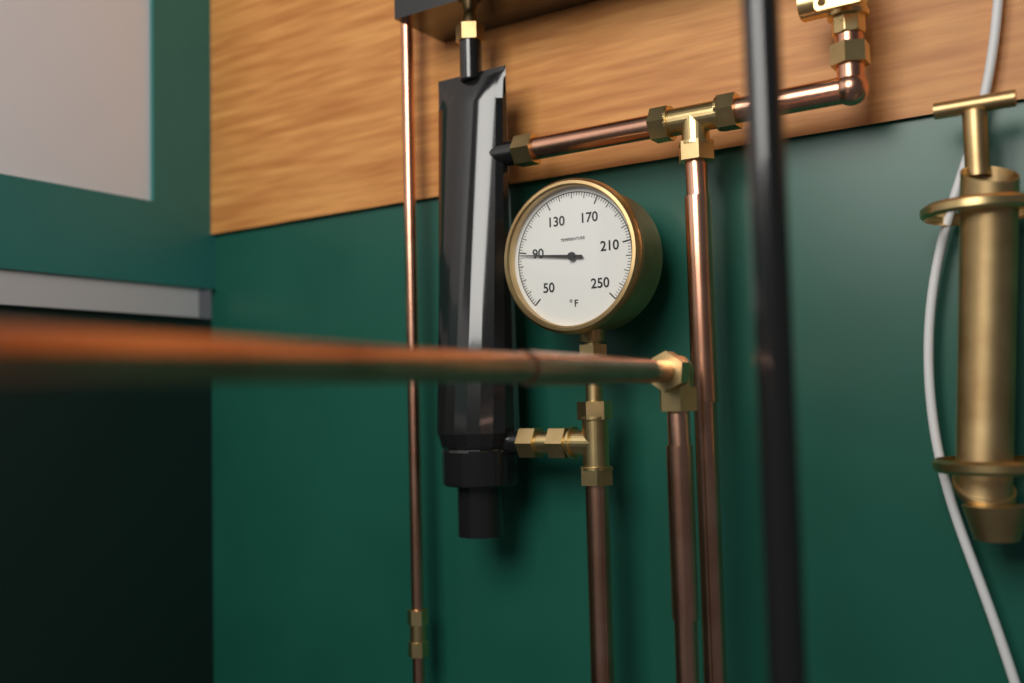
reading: 88 °F
